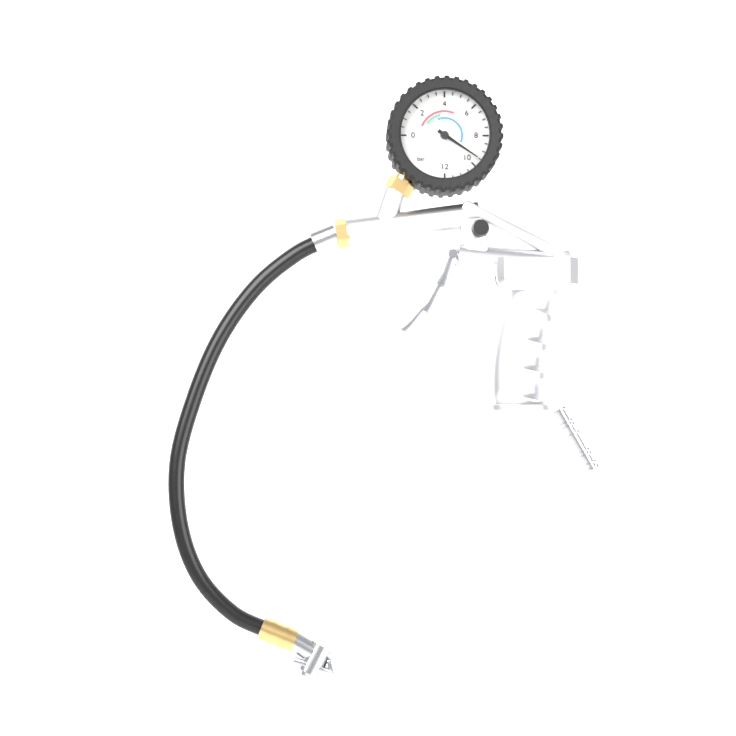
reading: 9.5 bar
